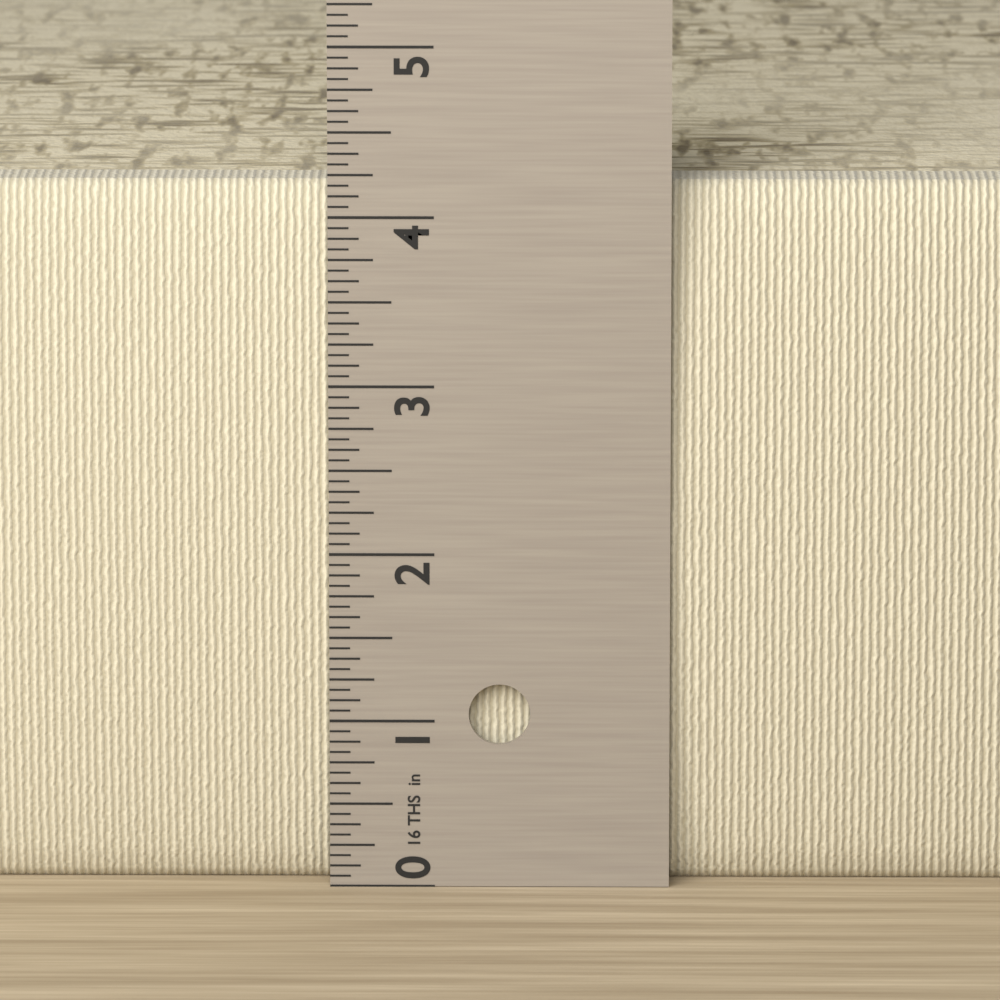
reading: 4.1875 in
